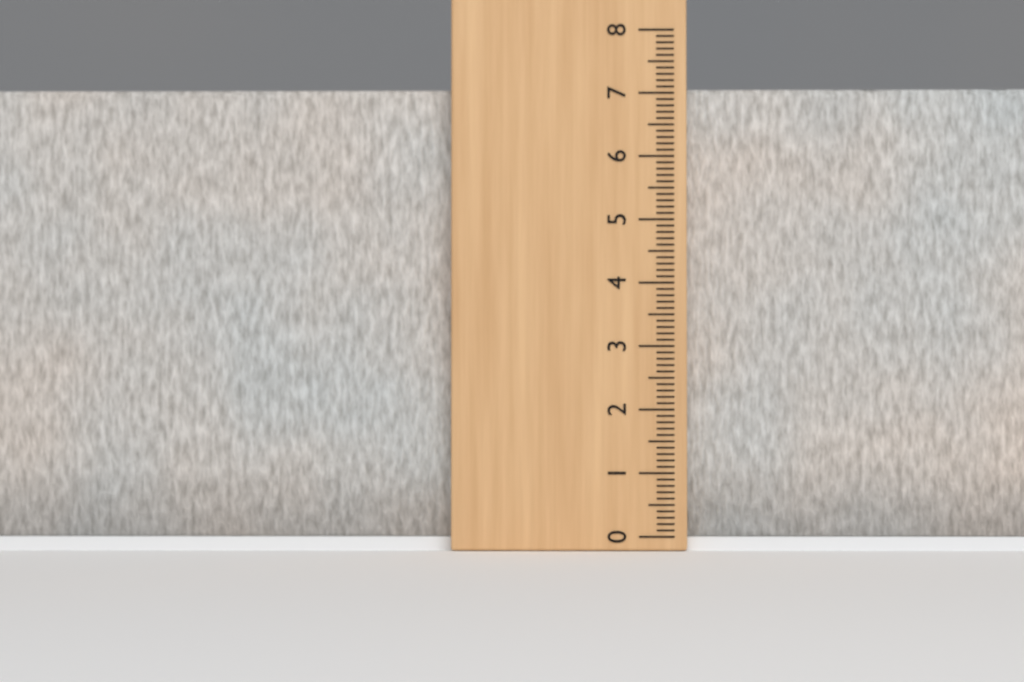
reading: 7.1 (no unit)
